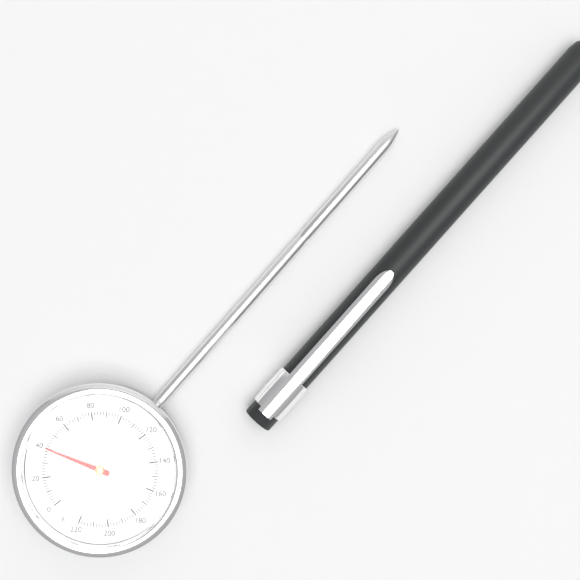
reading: 40 °F
